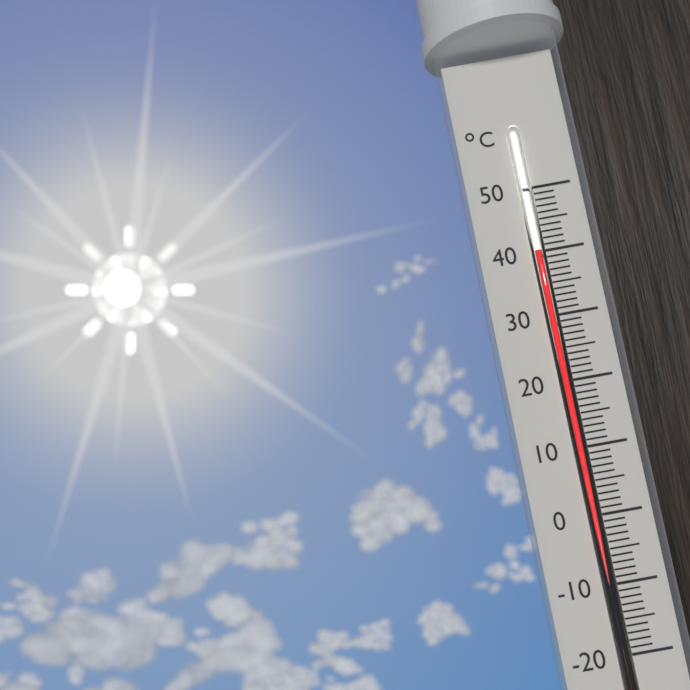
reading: 40 °C
